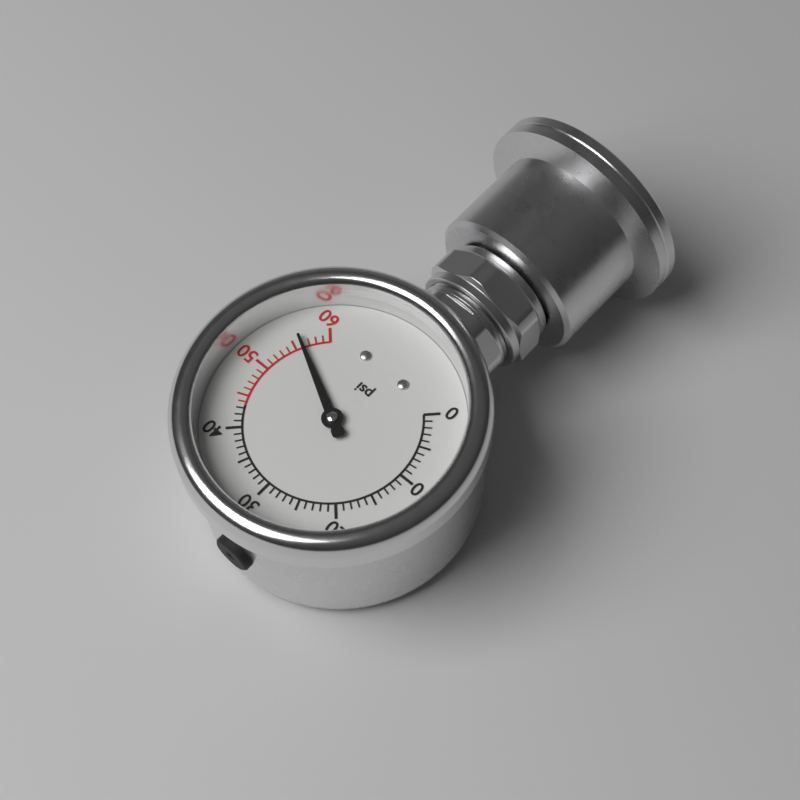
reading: 56 psi
